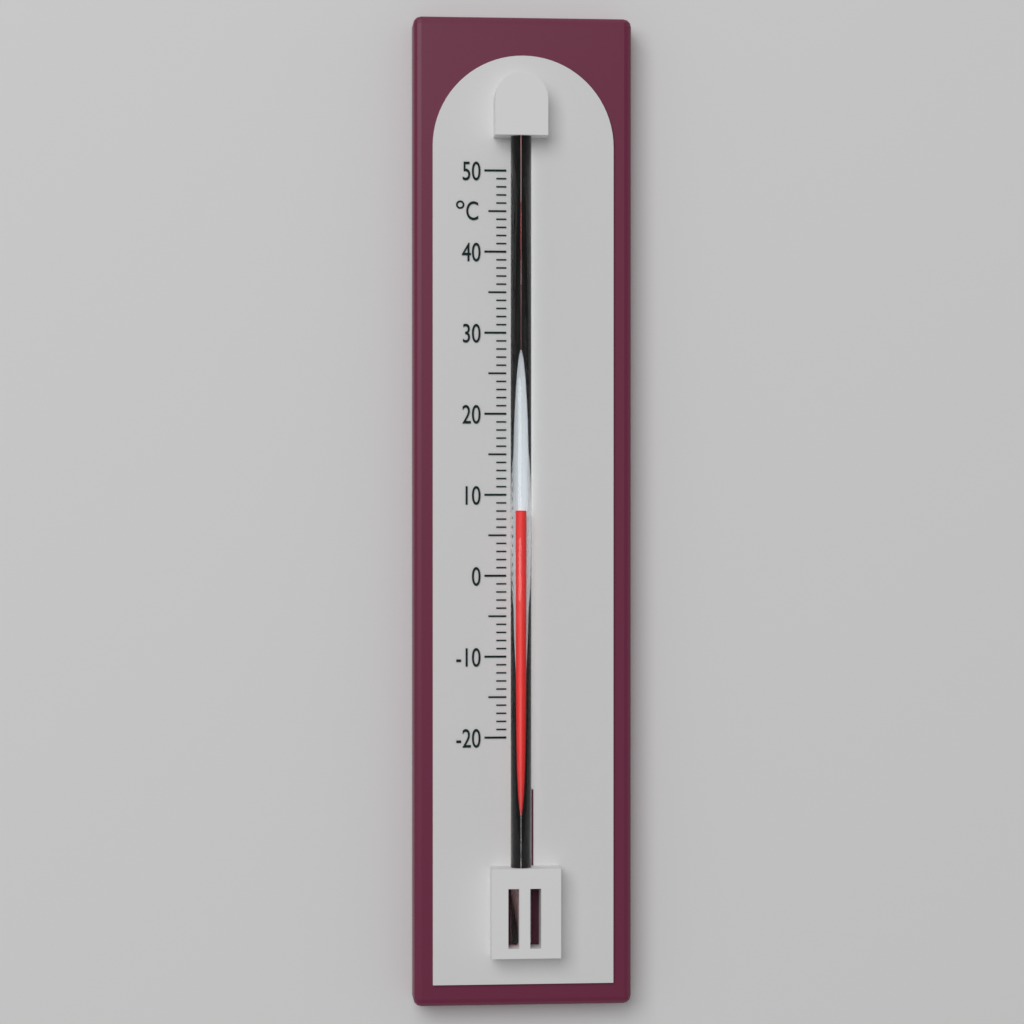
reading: 8 °C
